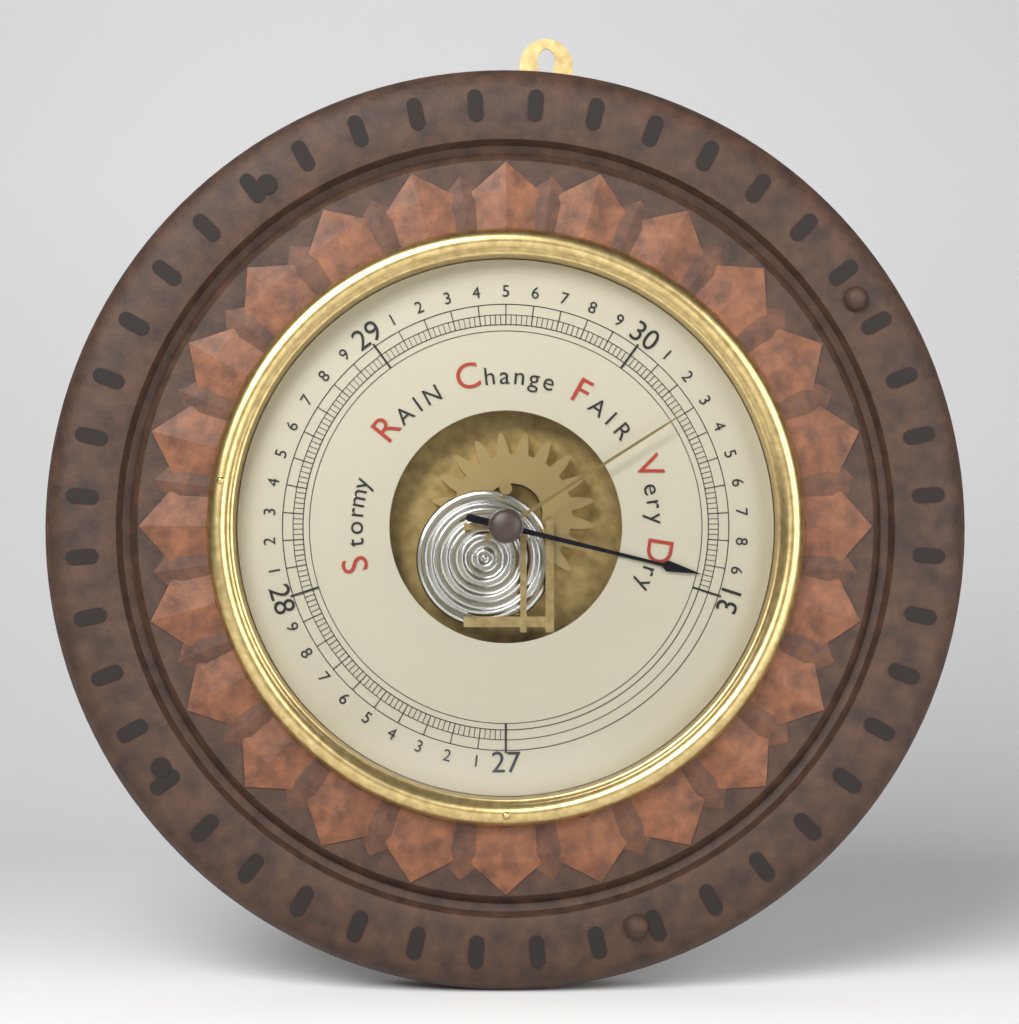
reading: 30.94 inHg
